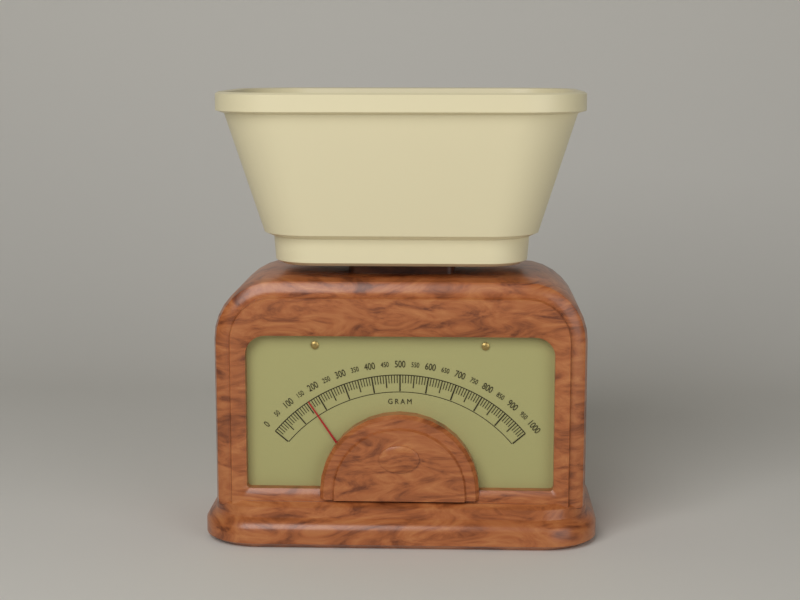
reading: 160 g
